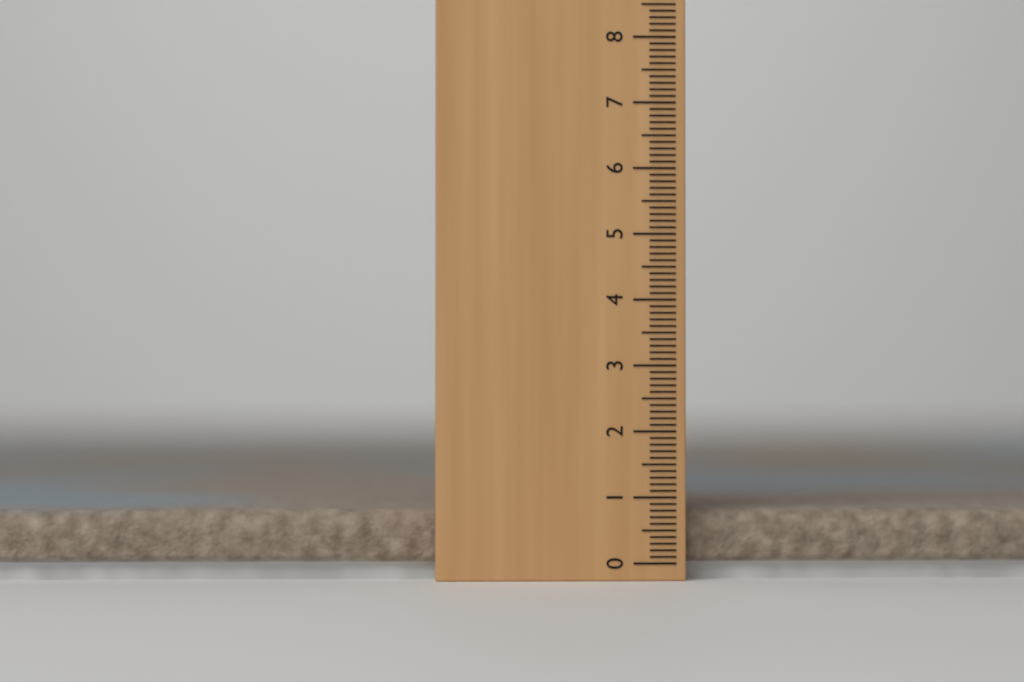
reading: 0.8 cm
